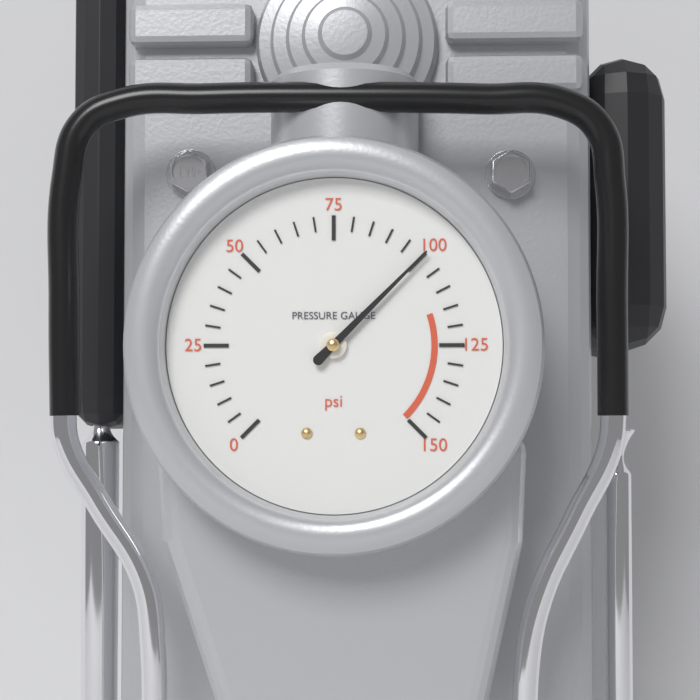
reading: 100 psi
